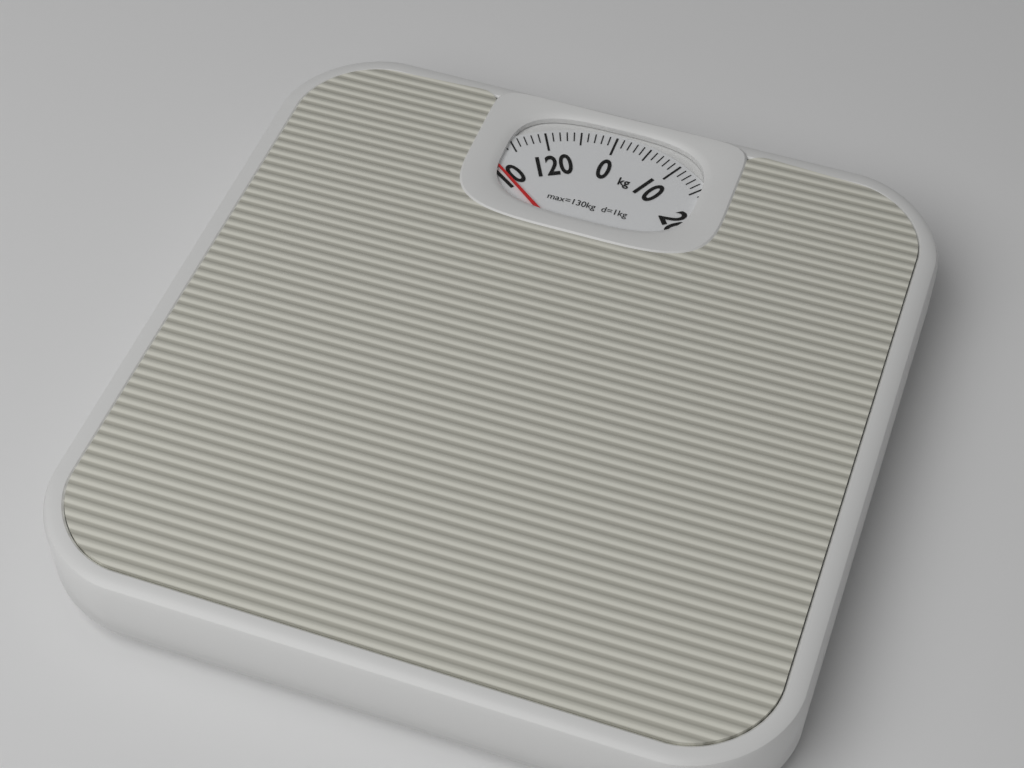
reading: 111 kg
